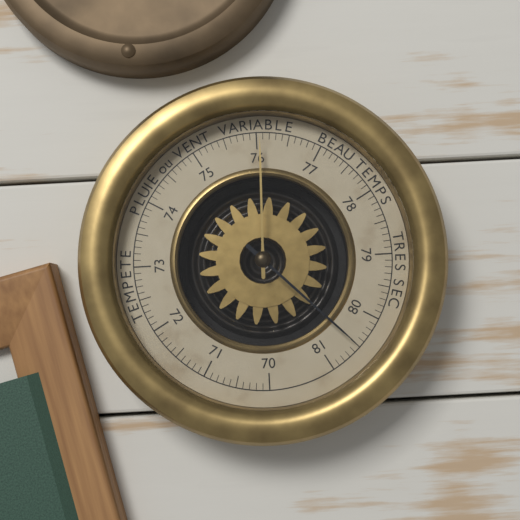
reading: 80.5 (no unit)
